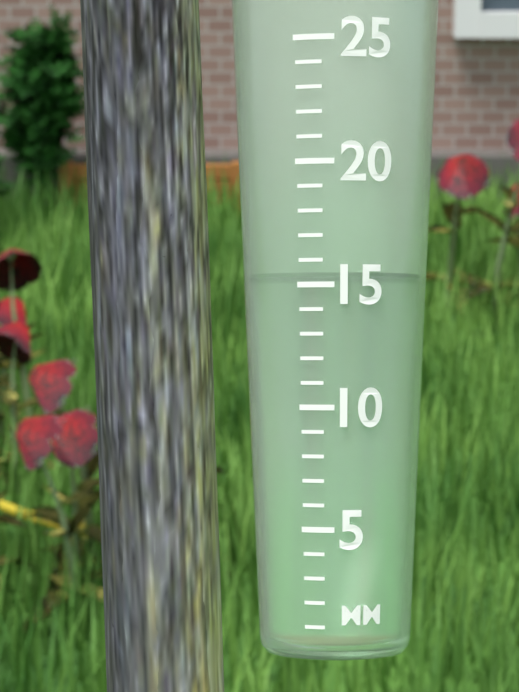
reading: 15.5 mm
